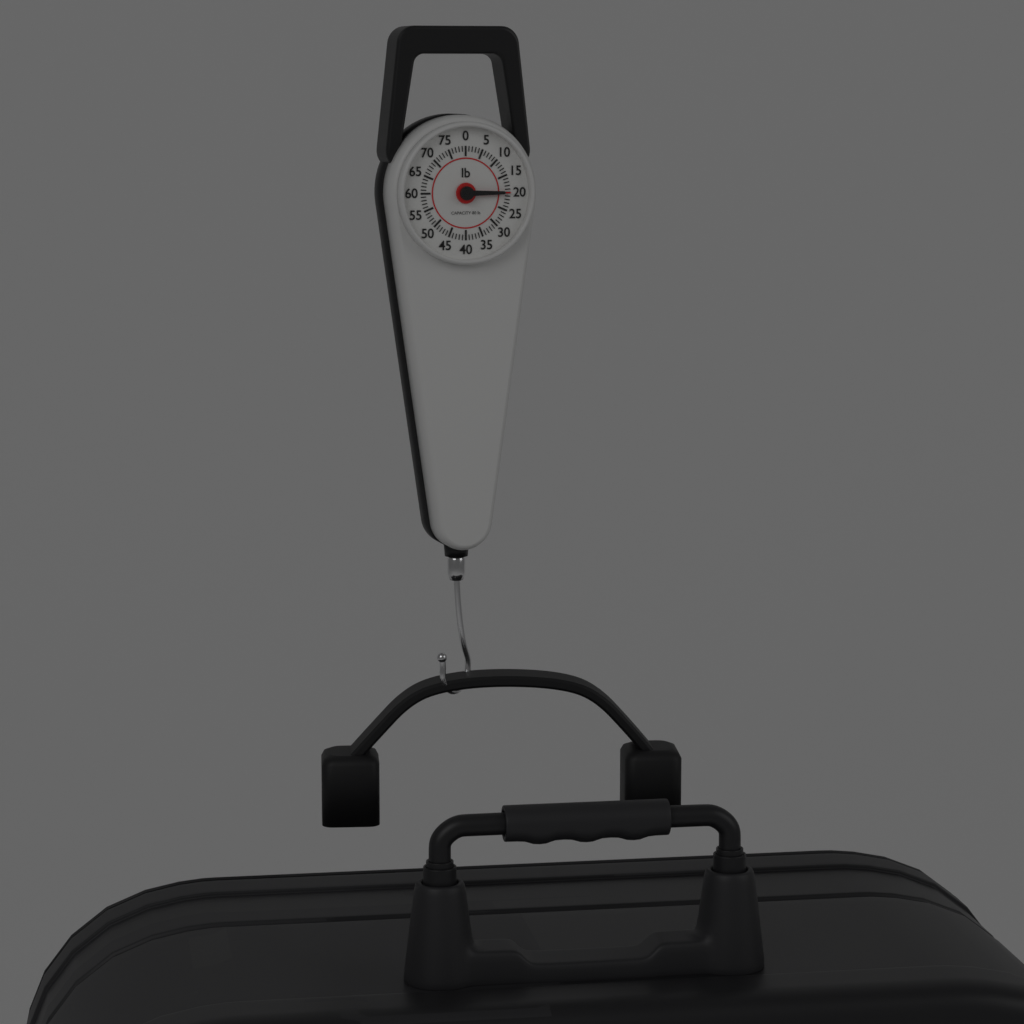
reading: 20 lb
